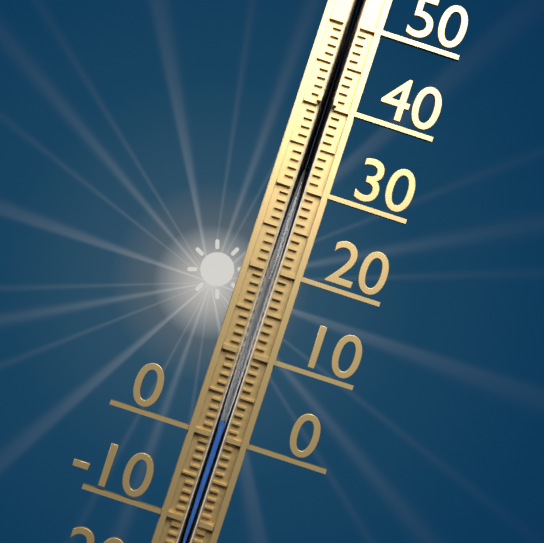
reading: 2 °C
